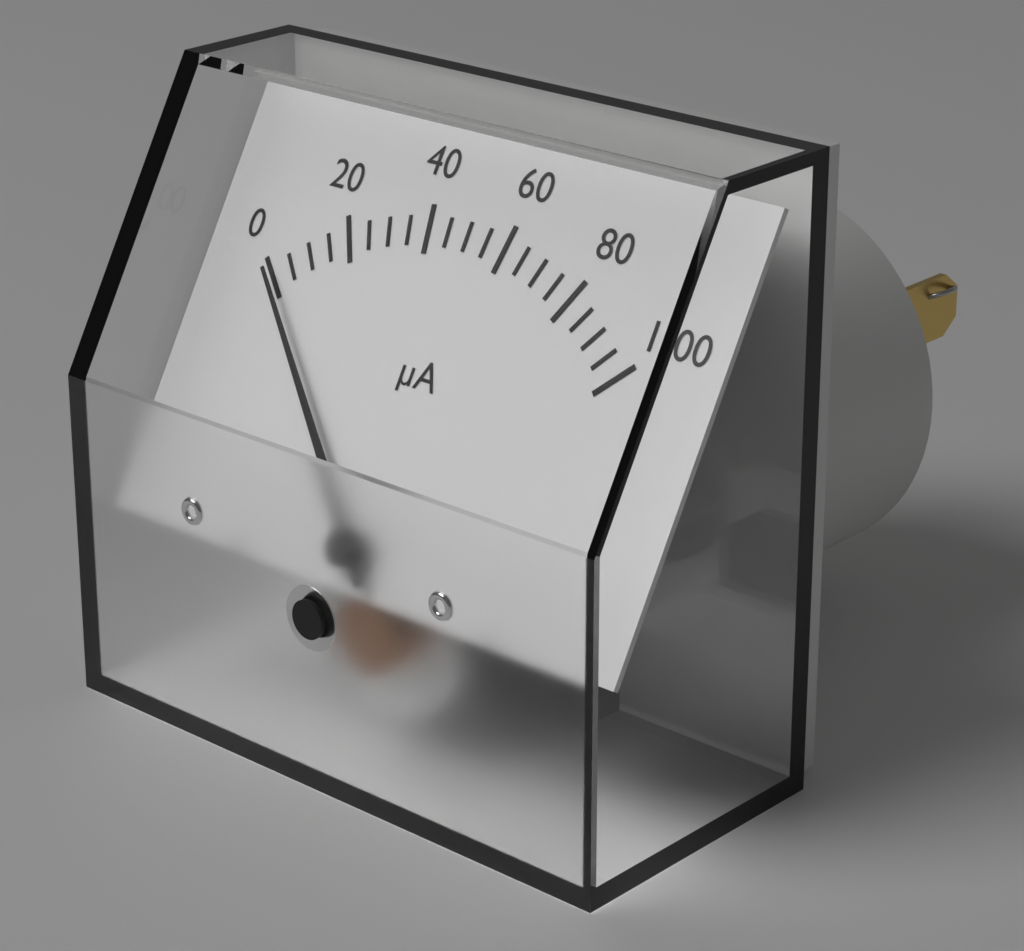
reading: 0 µA
